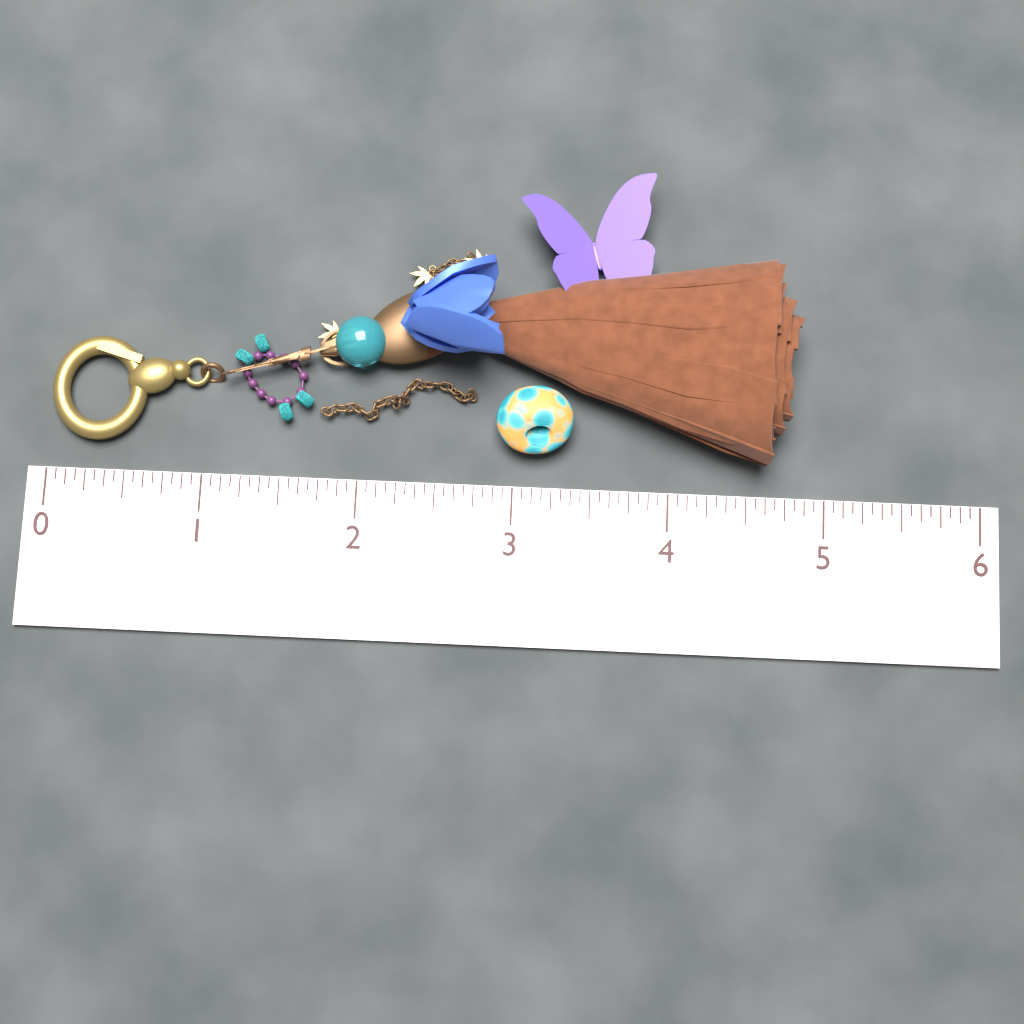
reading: 4.8125 (no unit)
